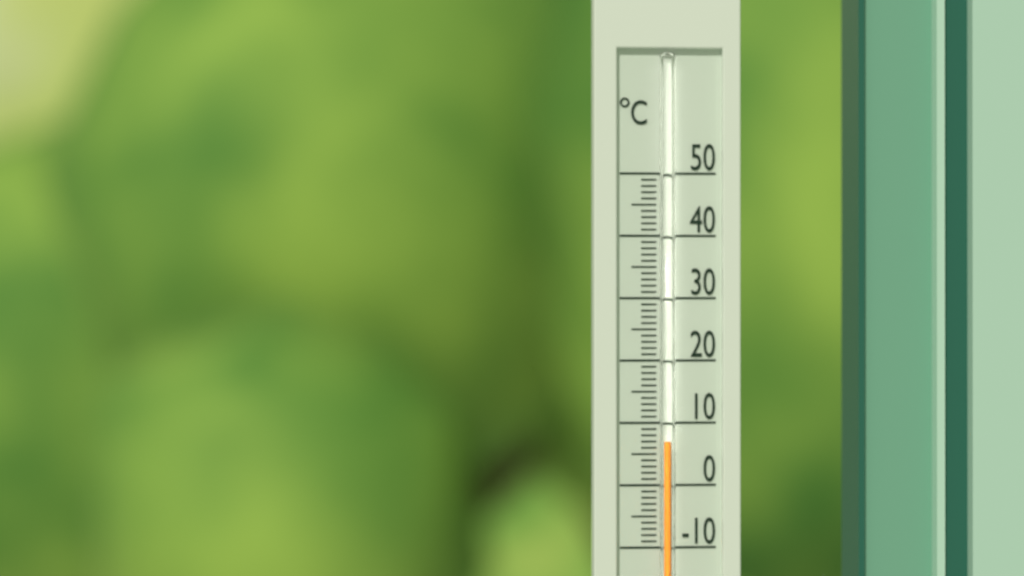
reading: 7 °C
